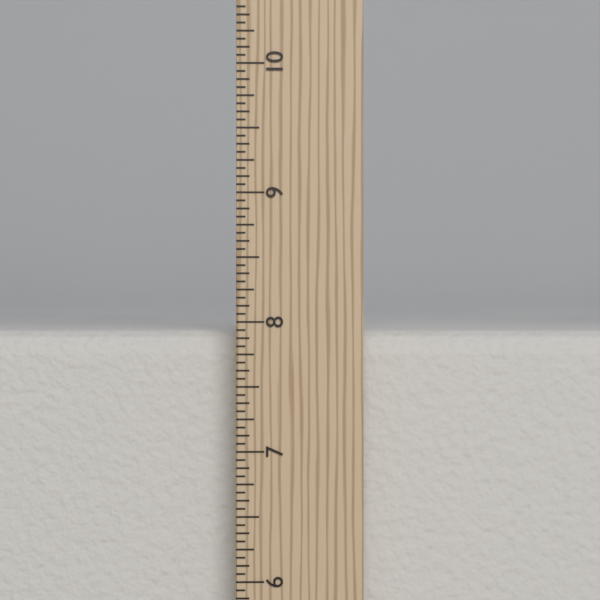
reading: 7.9375 in
